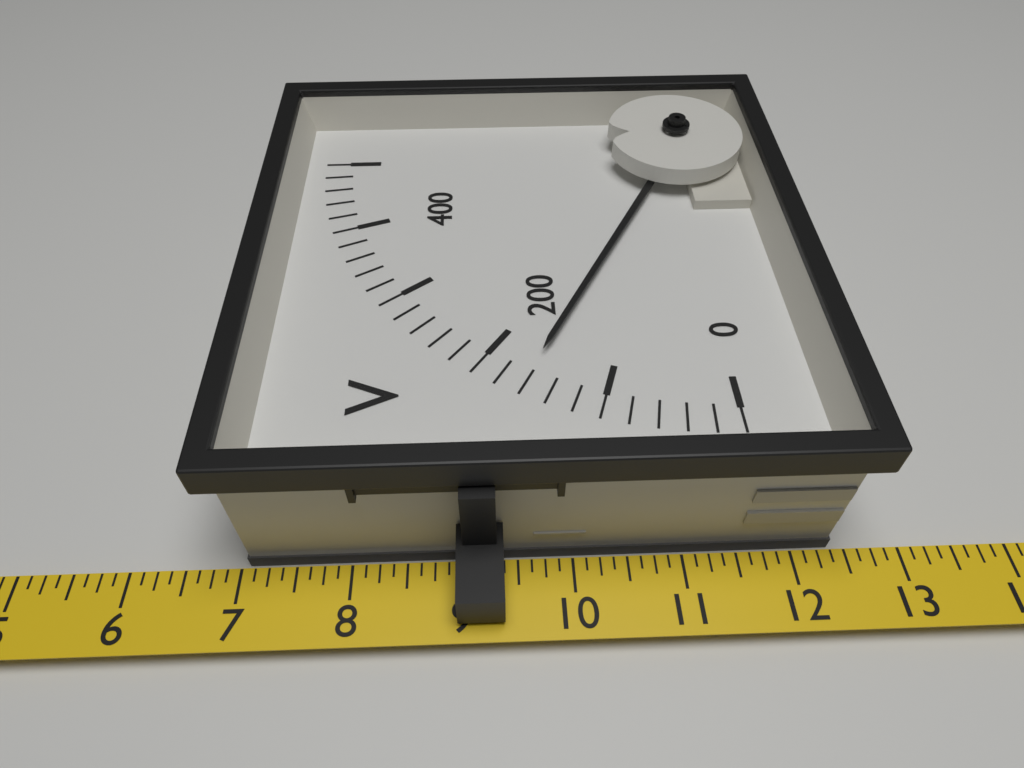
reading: 160 V
